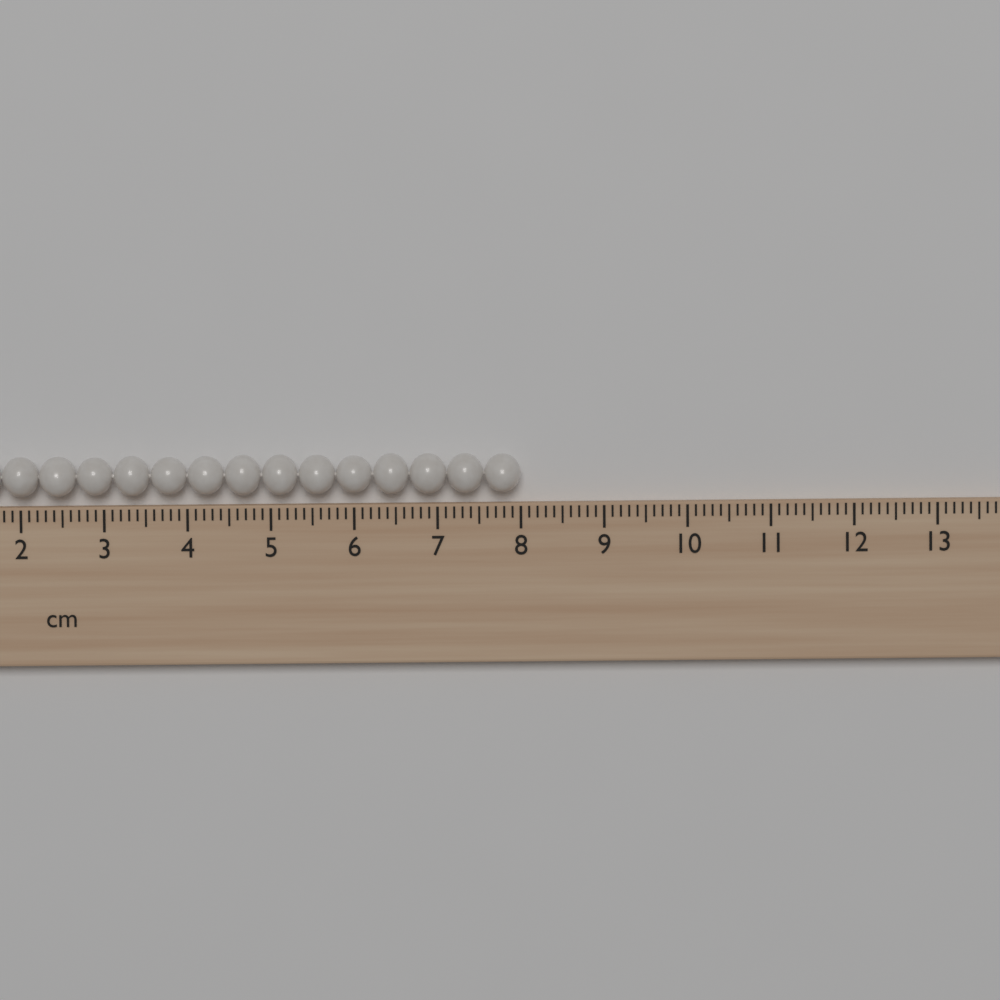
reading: 8.0 cm
